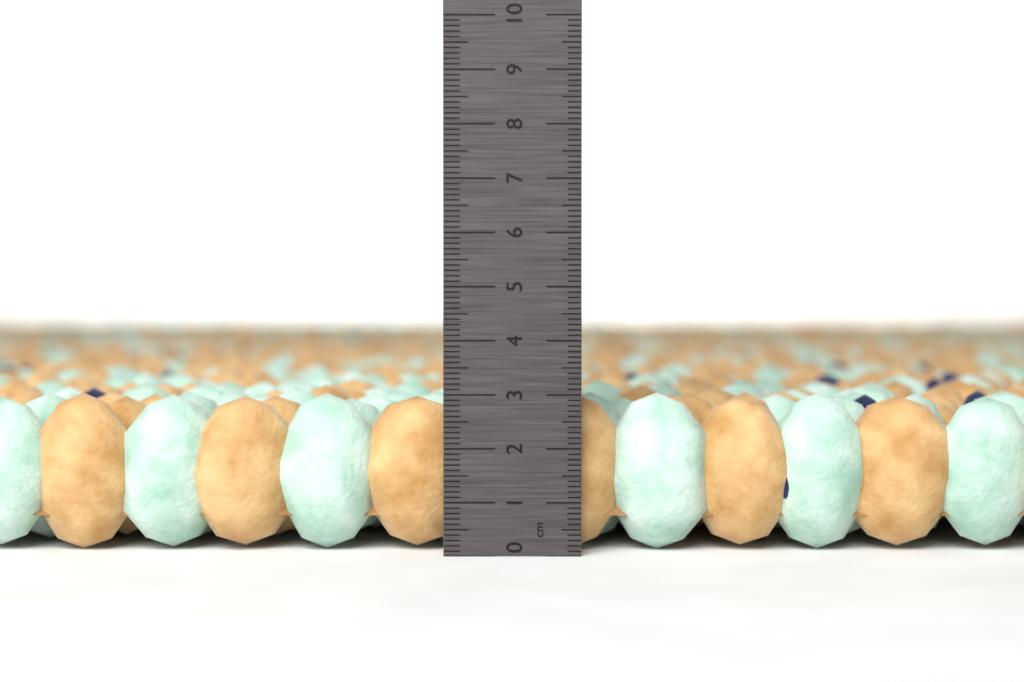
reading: 3.0 cm
